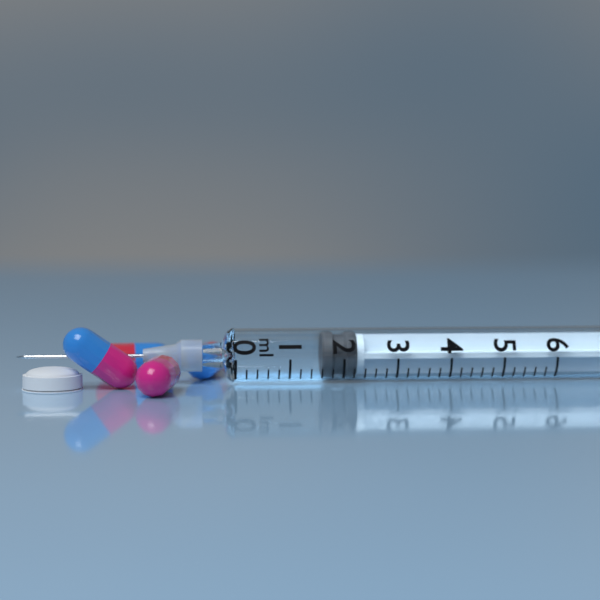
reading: 1.6 ml
